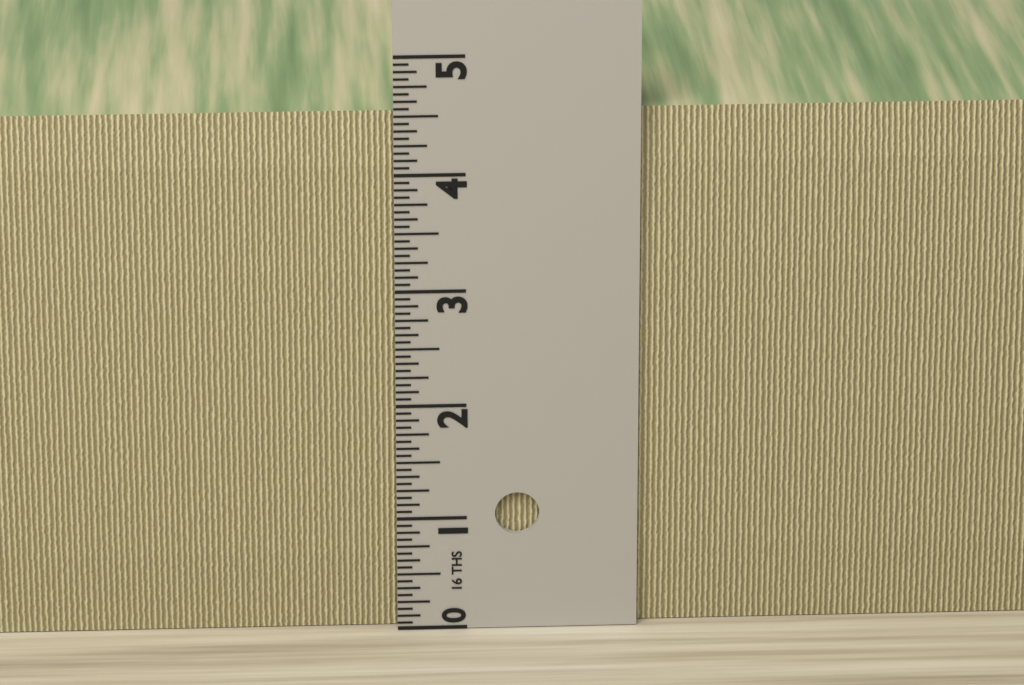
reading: 4.5000 in
